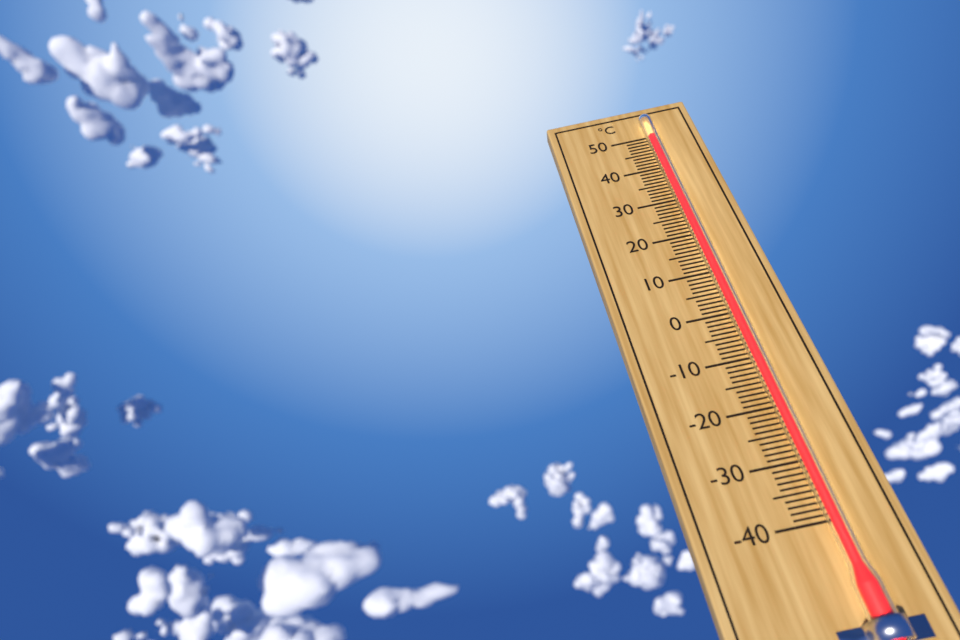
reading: 48 °C
